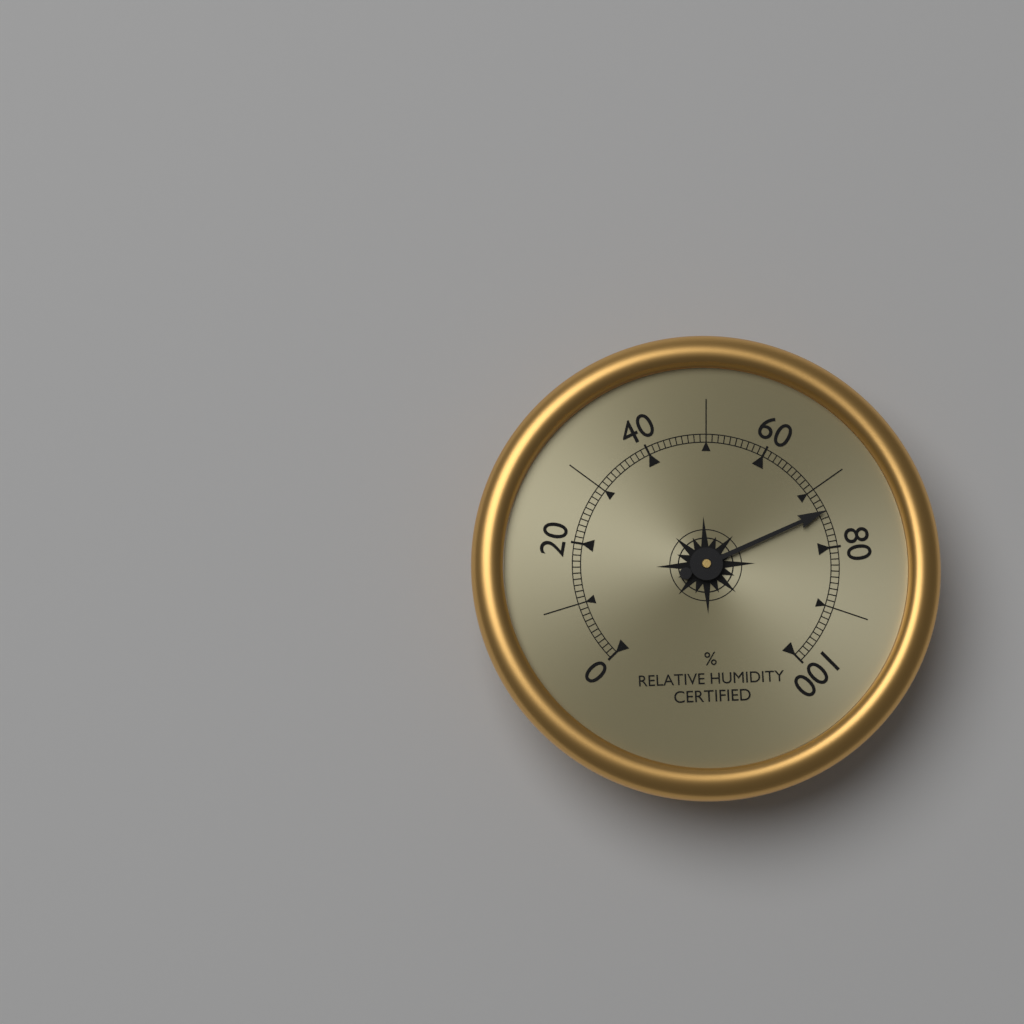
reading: 74 %
